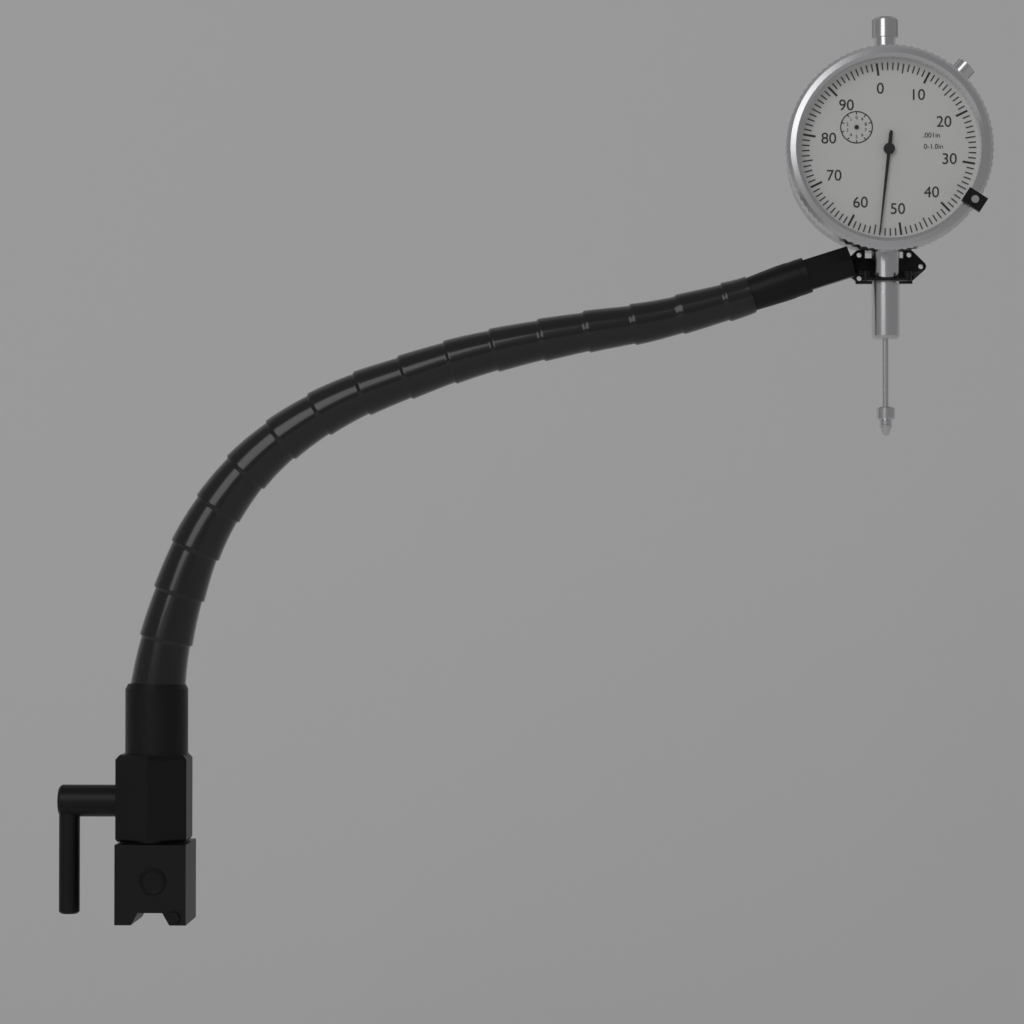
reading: 0.054 in
